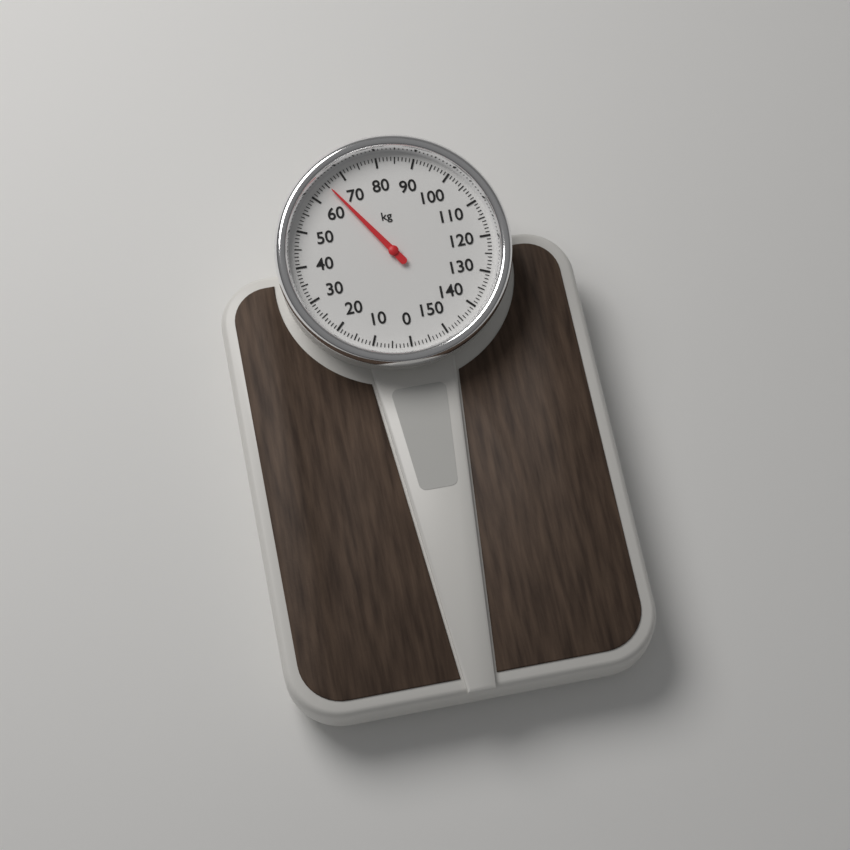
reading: 65 kg
